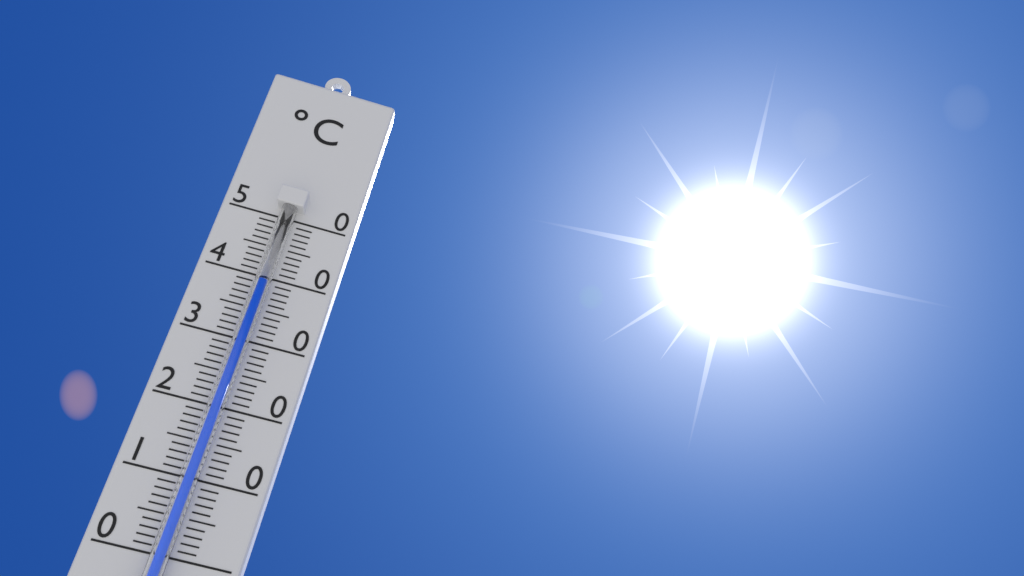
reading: 39 °C
